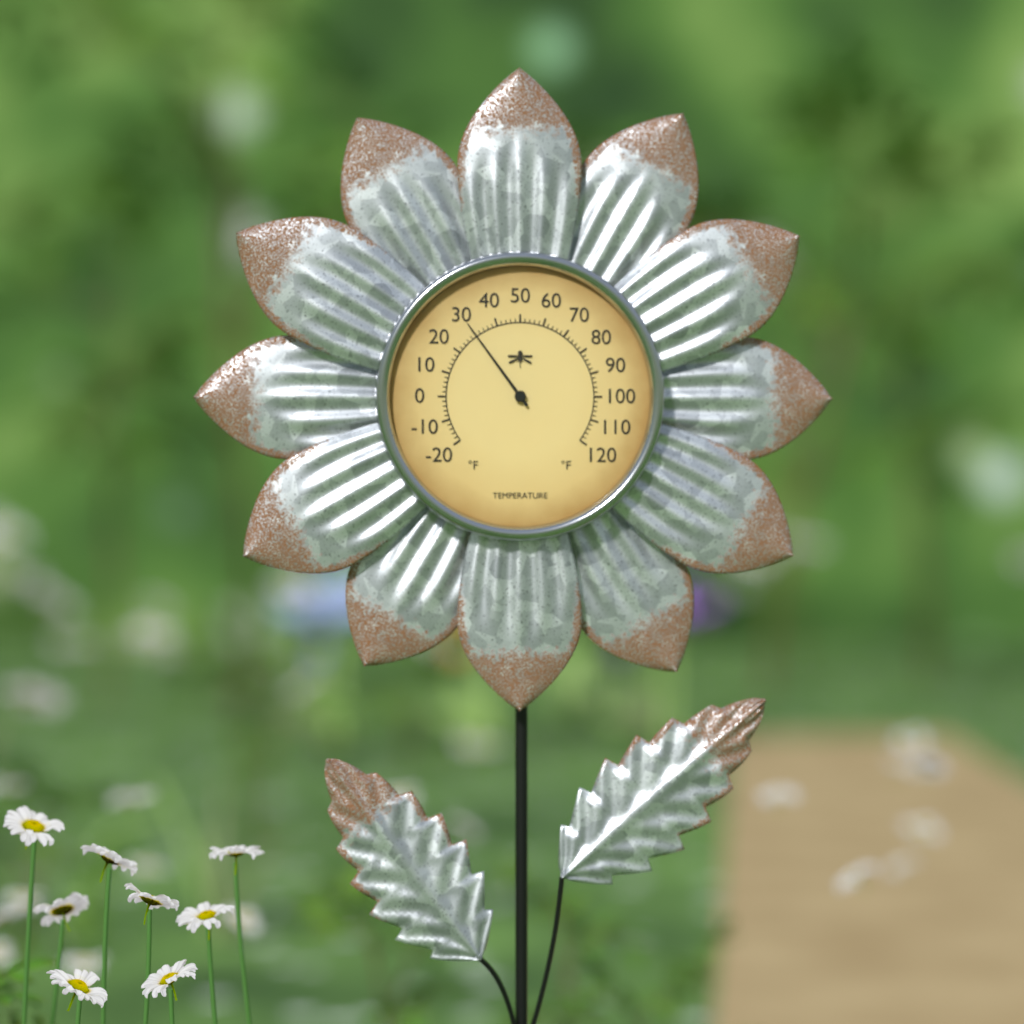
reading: 30 °F
